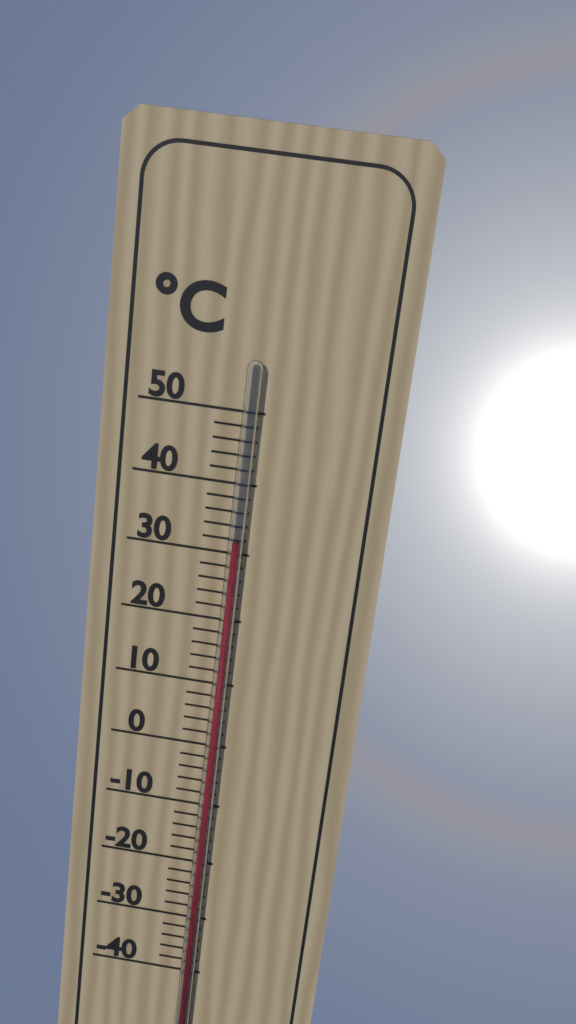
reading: 32 °C
